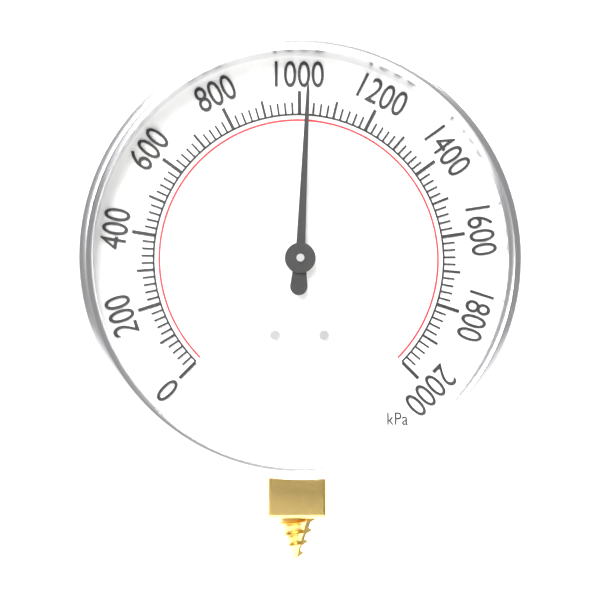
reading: 1020 kPa
